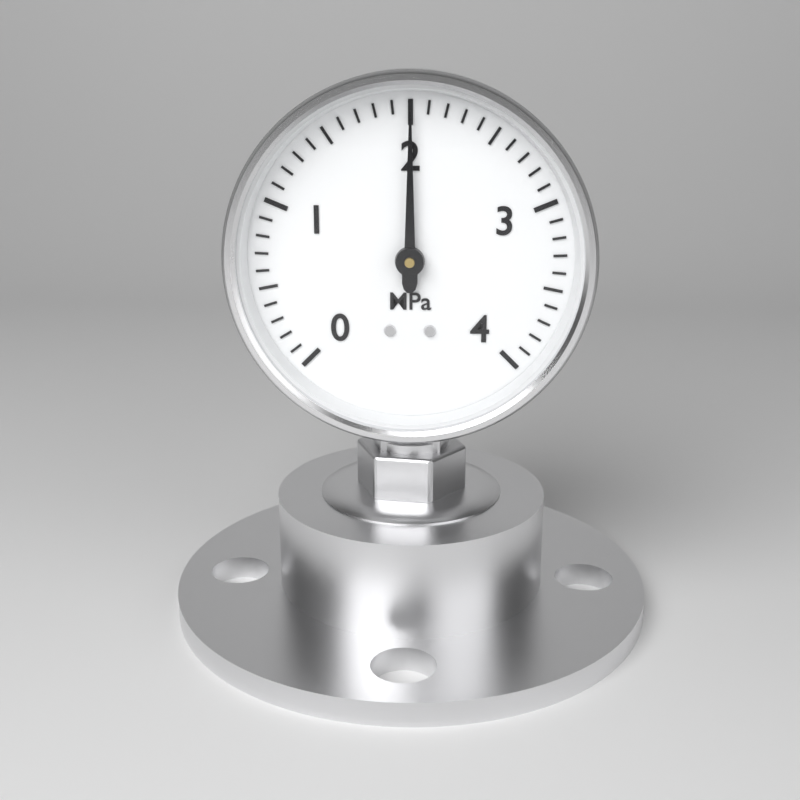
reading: 2.0 MPa
